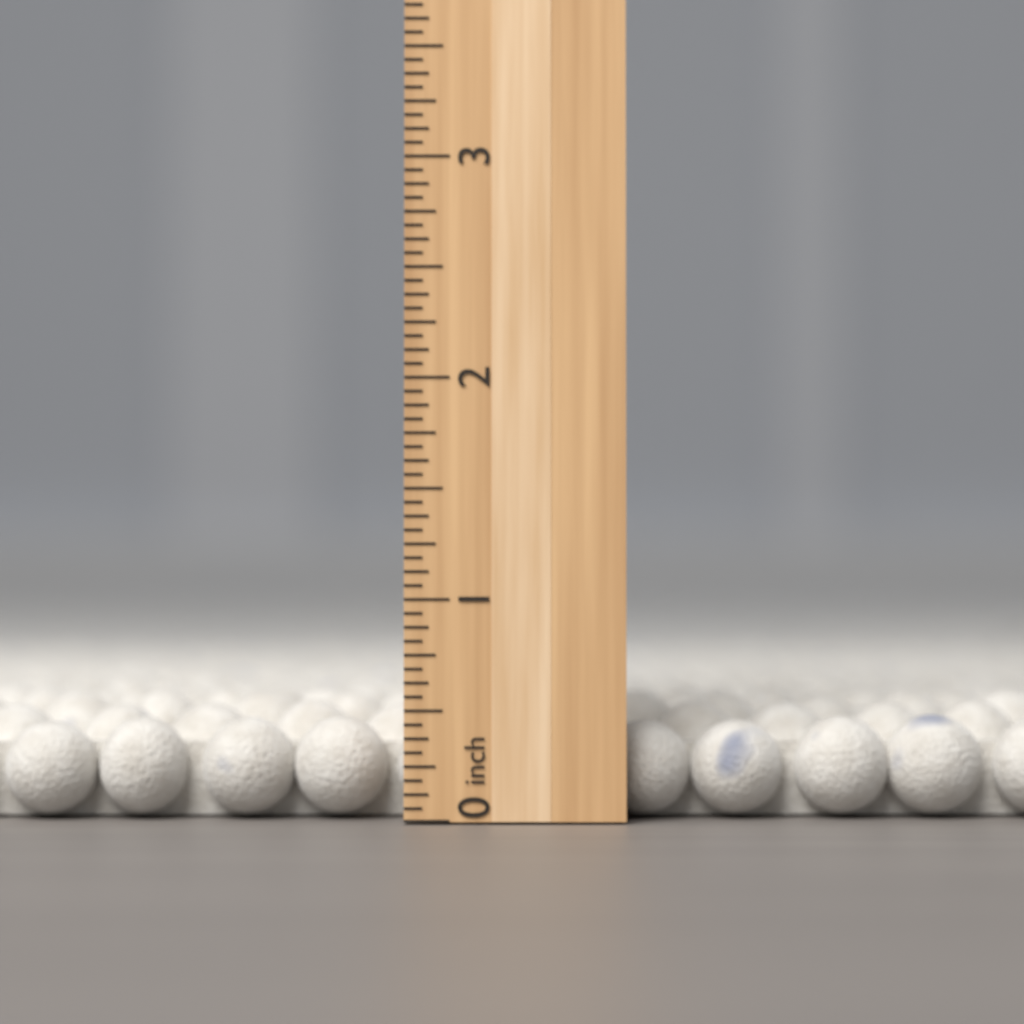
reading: 0.5625 inch
